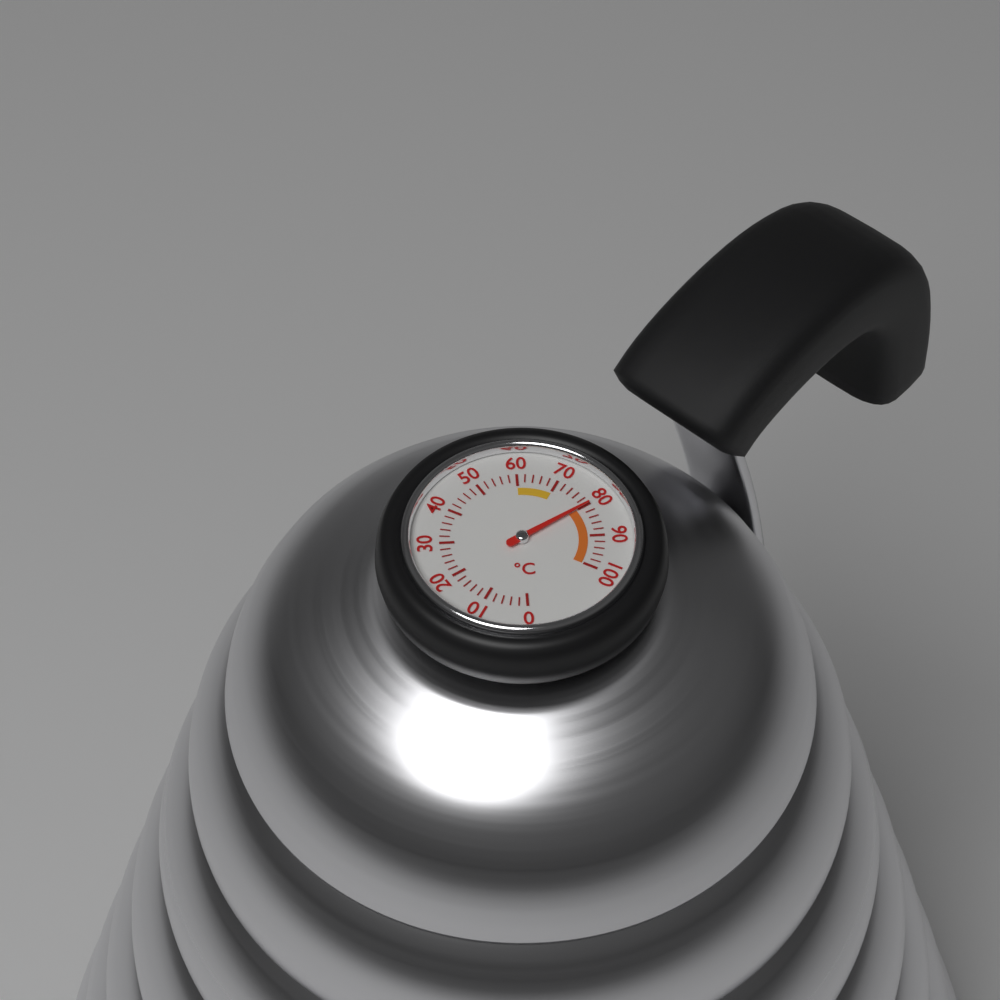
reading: 80 °C
